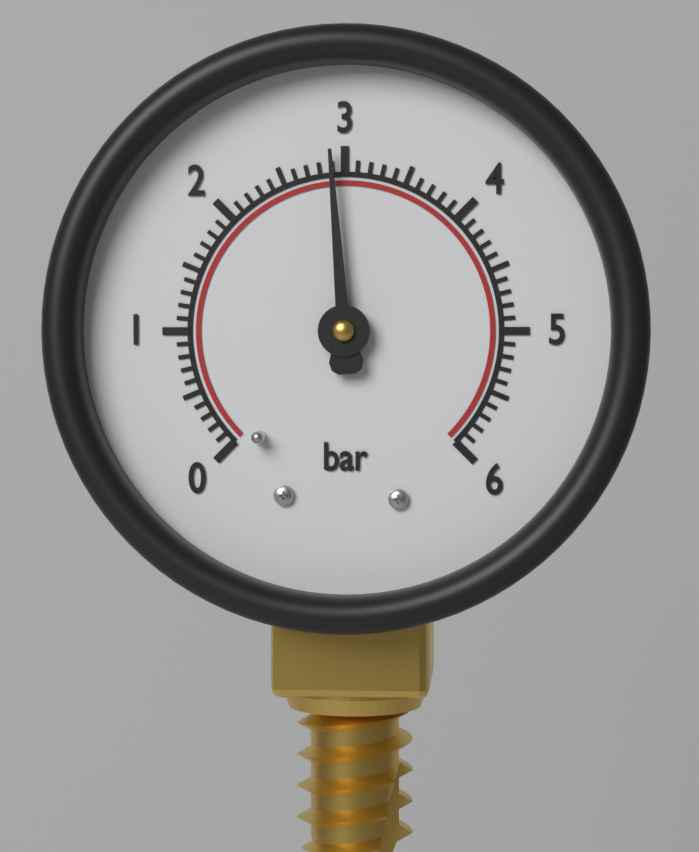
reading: 2.9 bar
